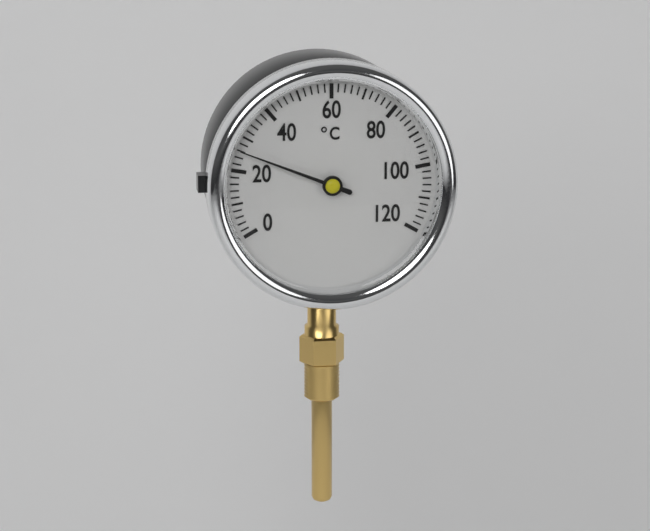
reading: 26 °C
